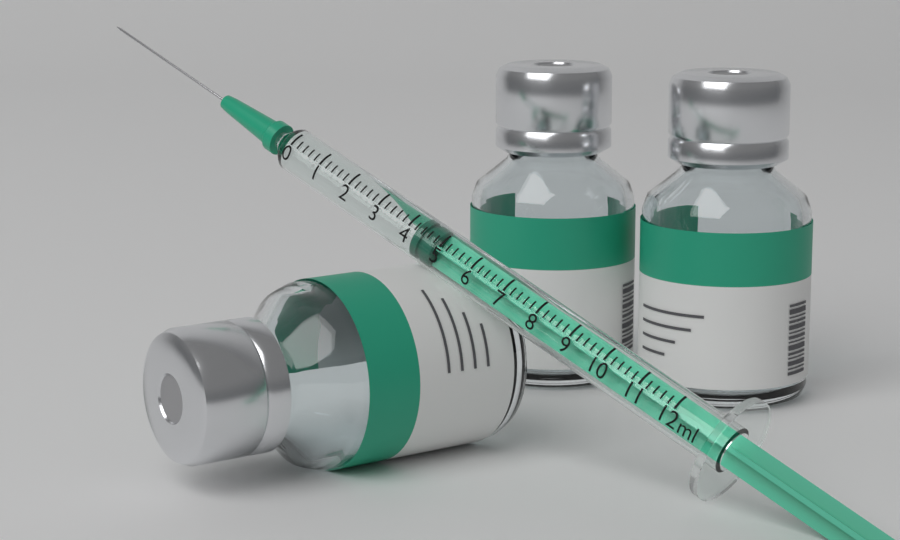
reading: 4.2 ml
